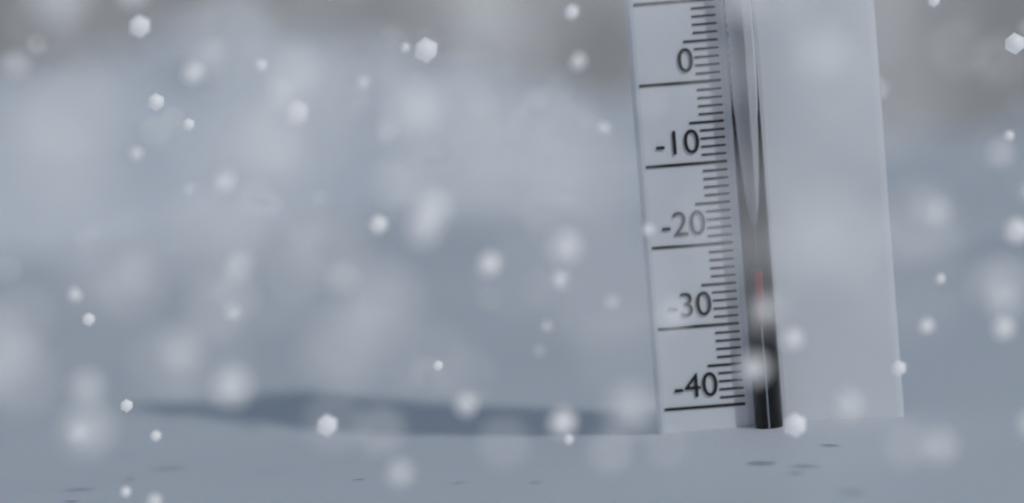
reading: -23 °C
